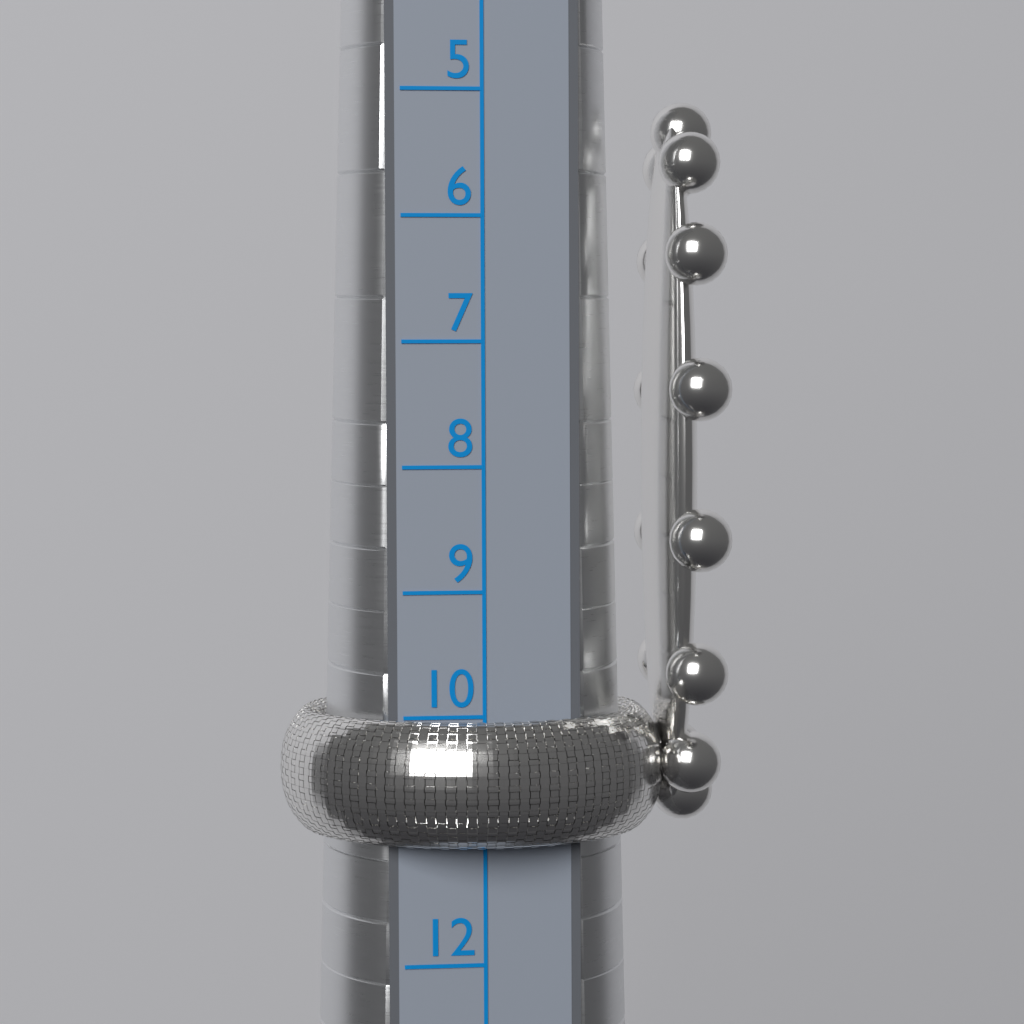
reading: 11 (no unit)
